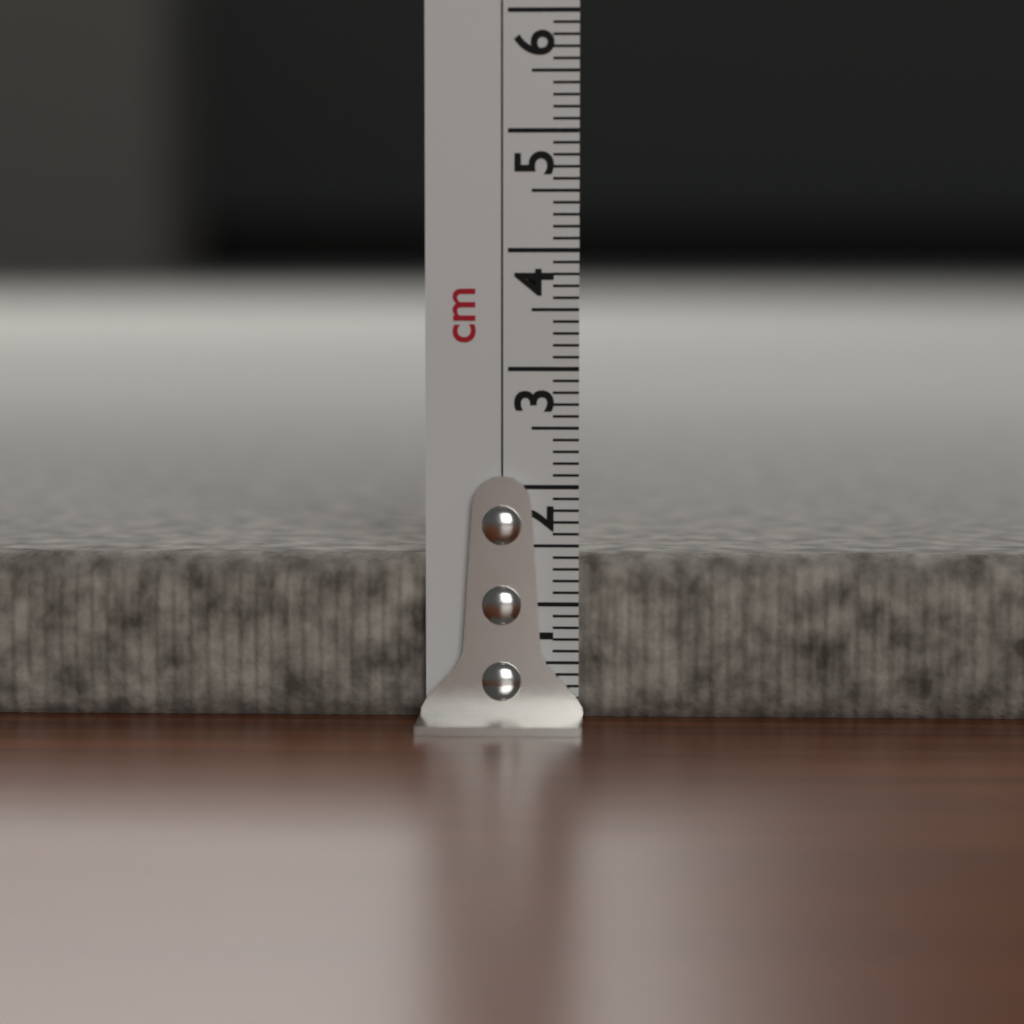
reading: 1.4 cm
